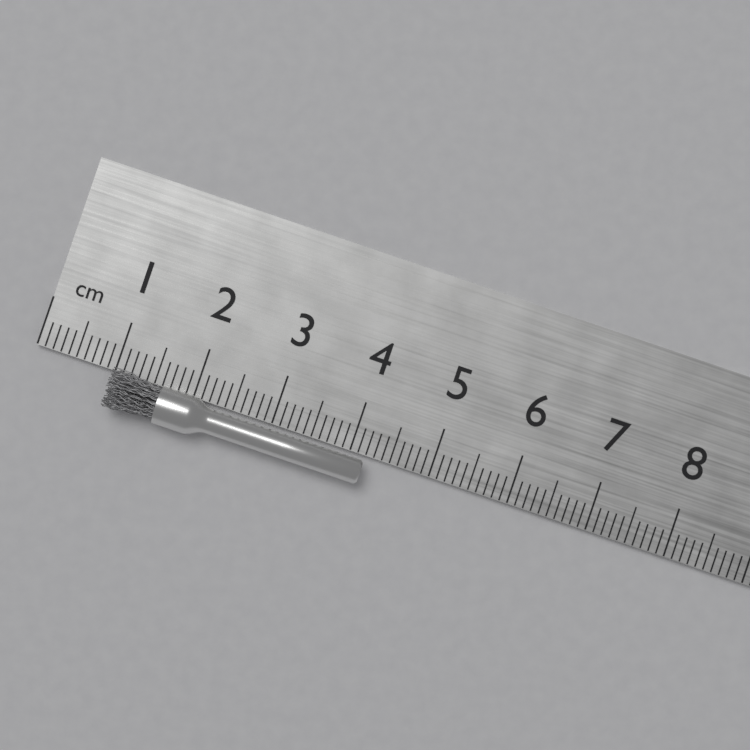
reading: 4.2 cm
